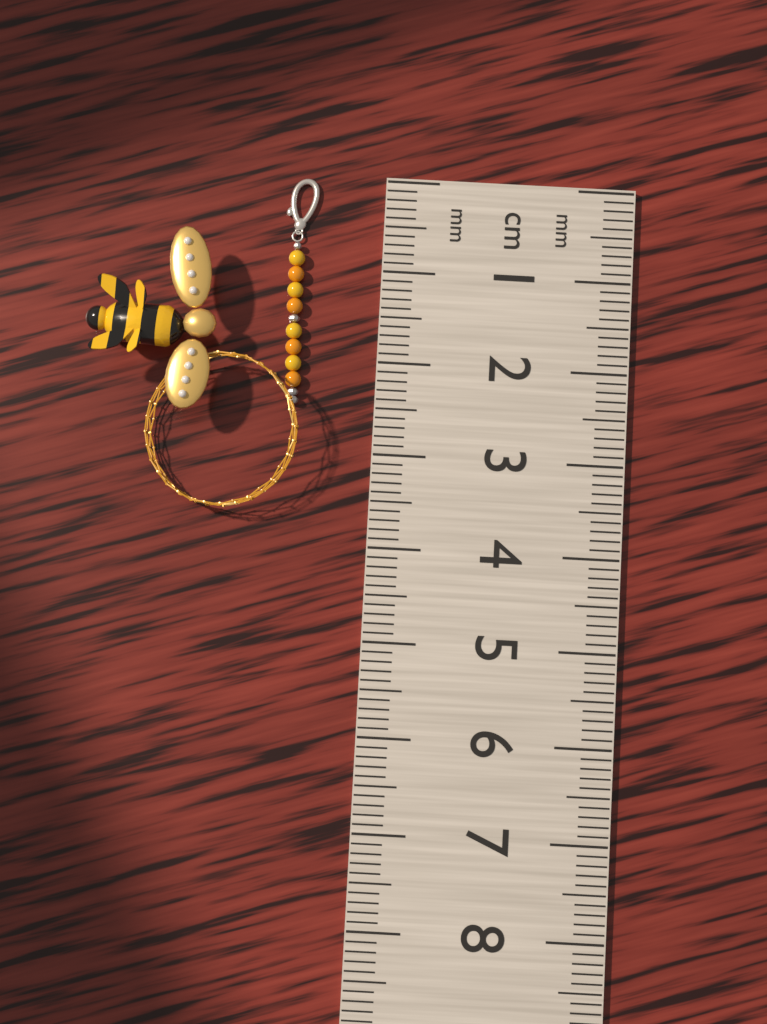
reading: 2.5 cm
